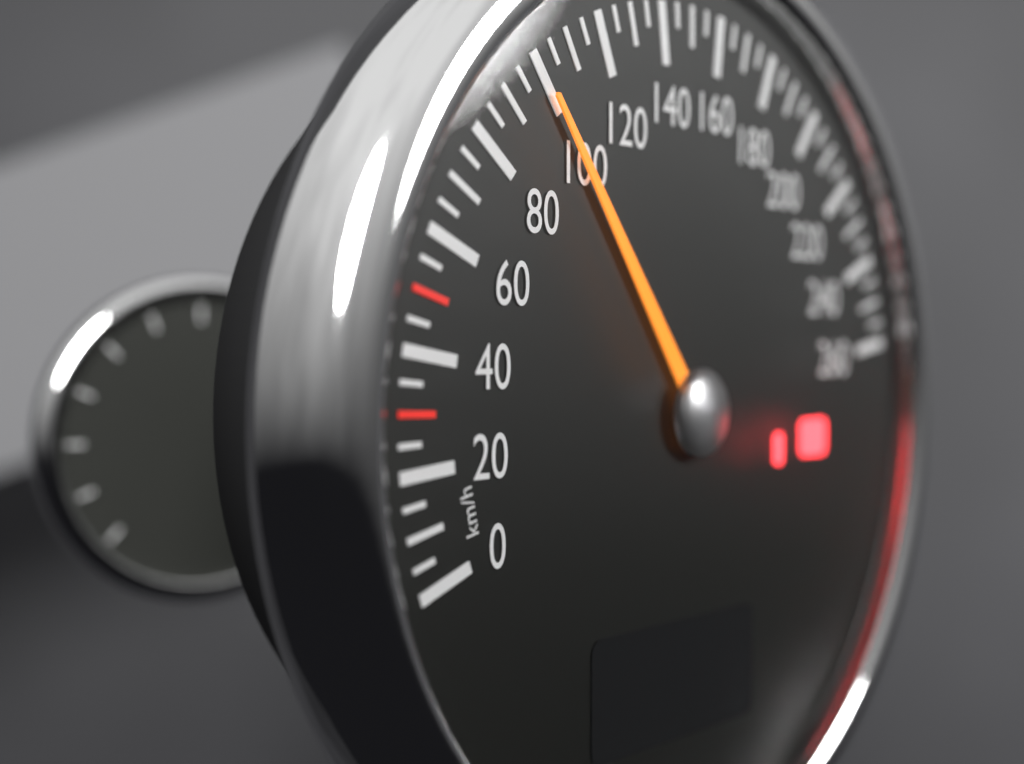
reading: 100 km/h
